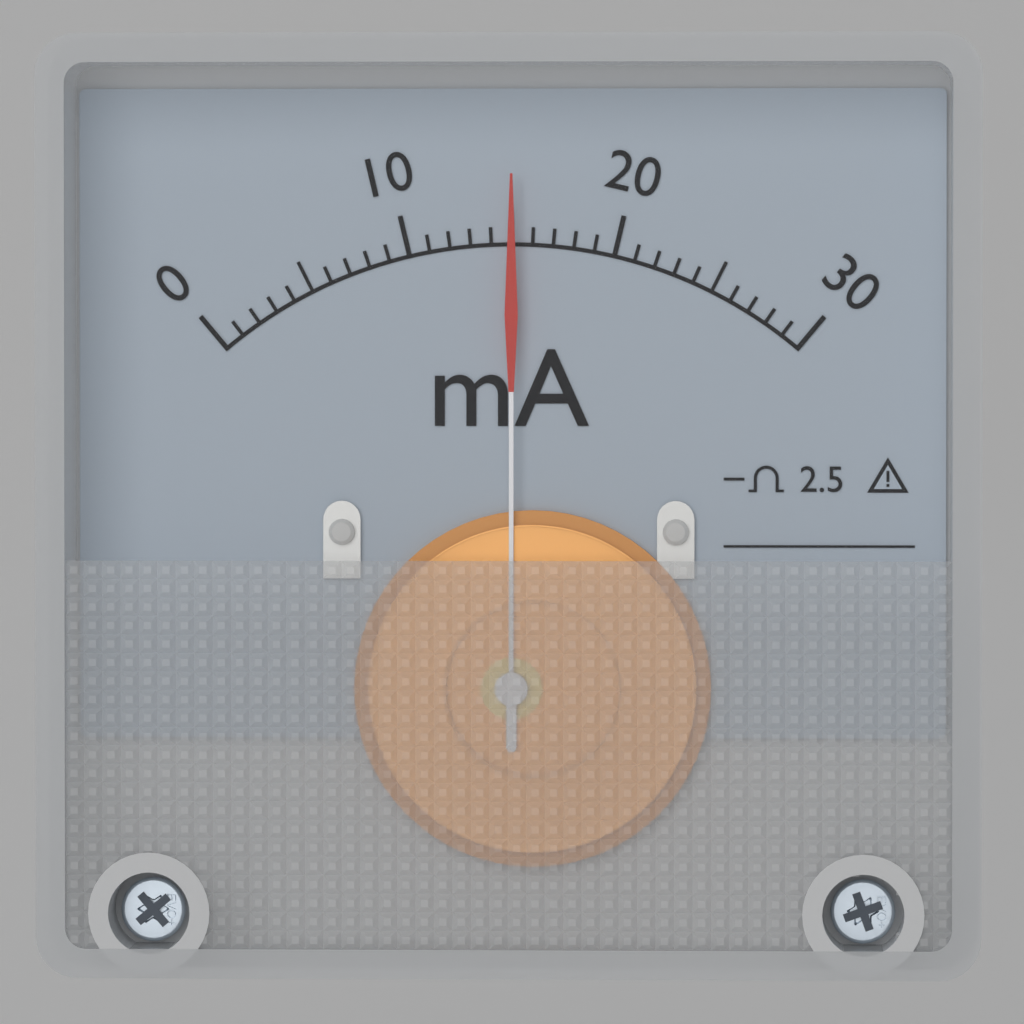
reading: 15 mA
